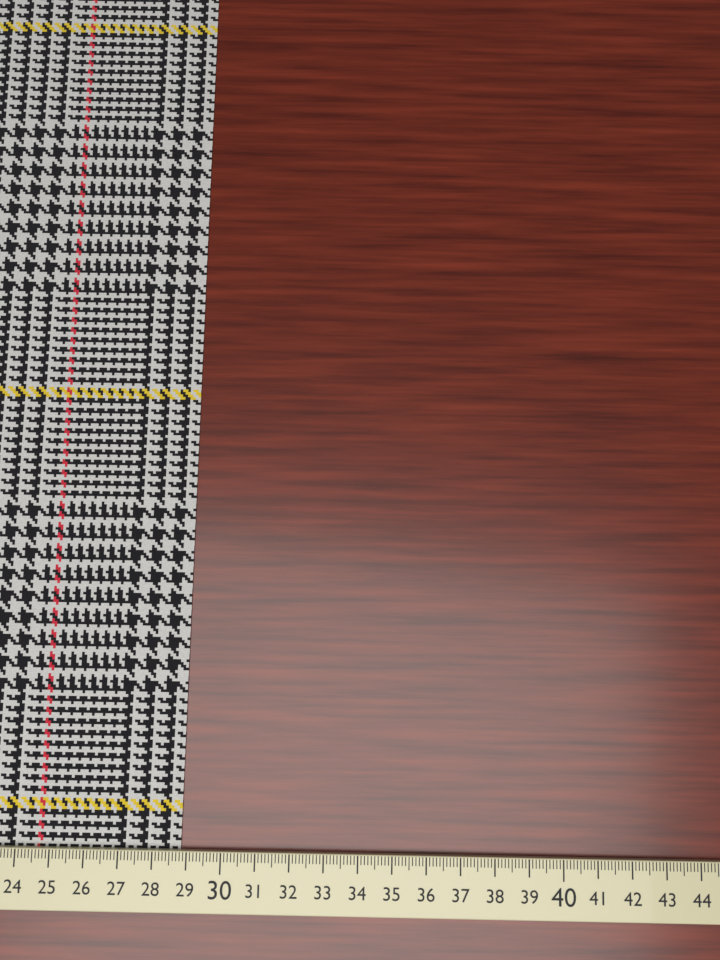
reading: 28.8 cm
